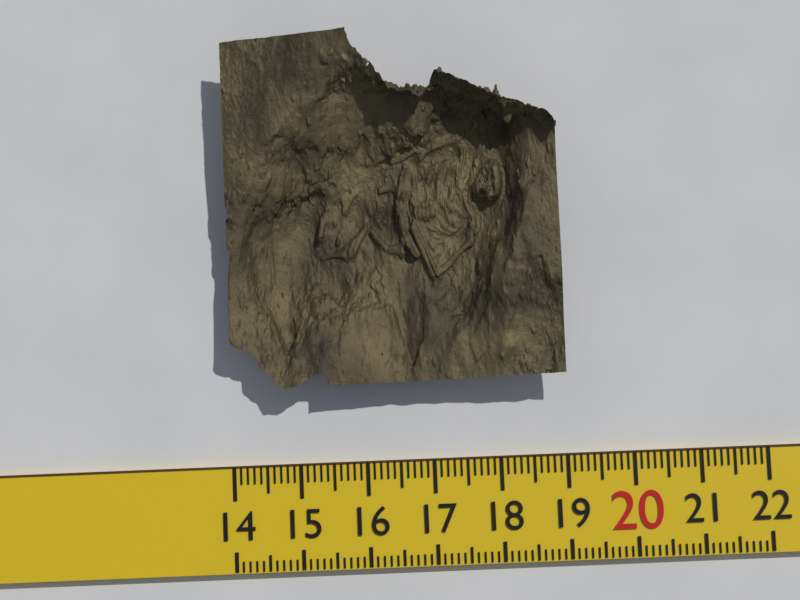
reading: 19.0 (no unit)
